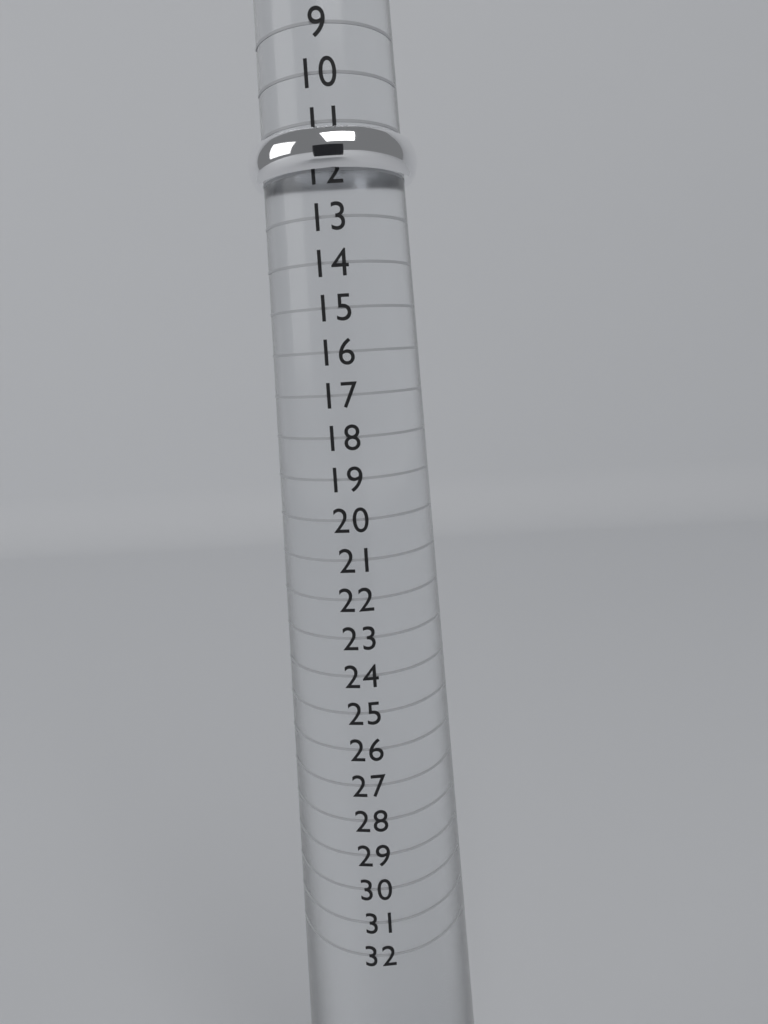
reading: 12 (no unit)
